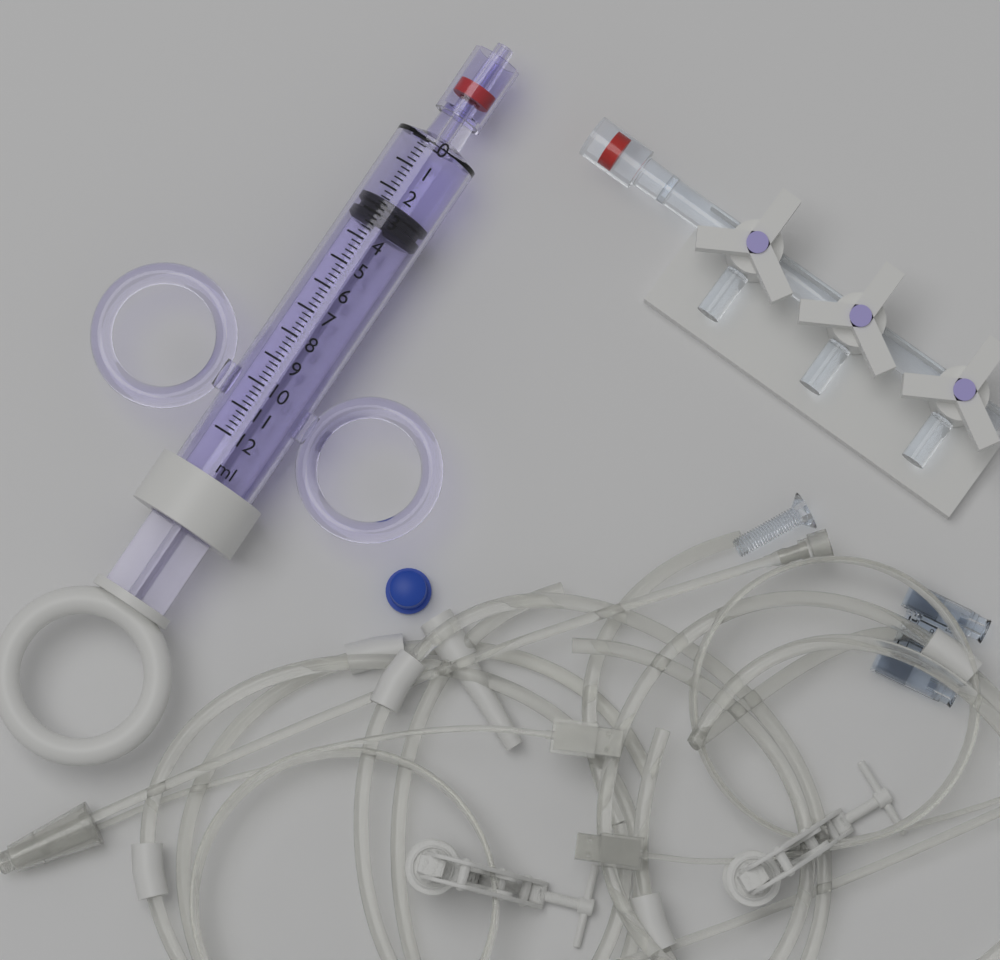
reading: 2.4 ml
